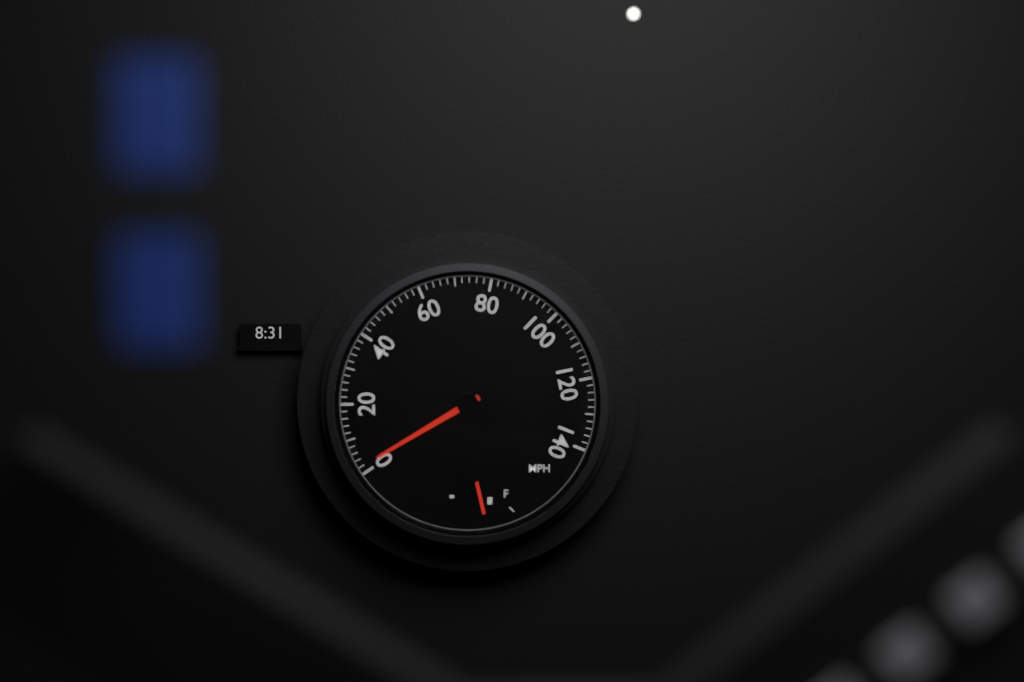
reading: 2 mph
